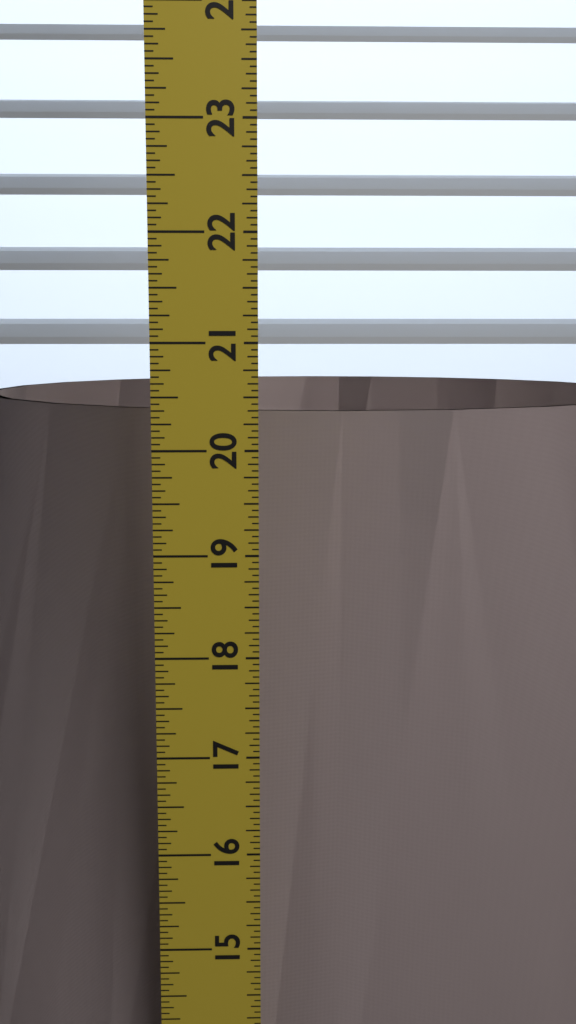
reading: 20.2500 in
